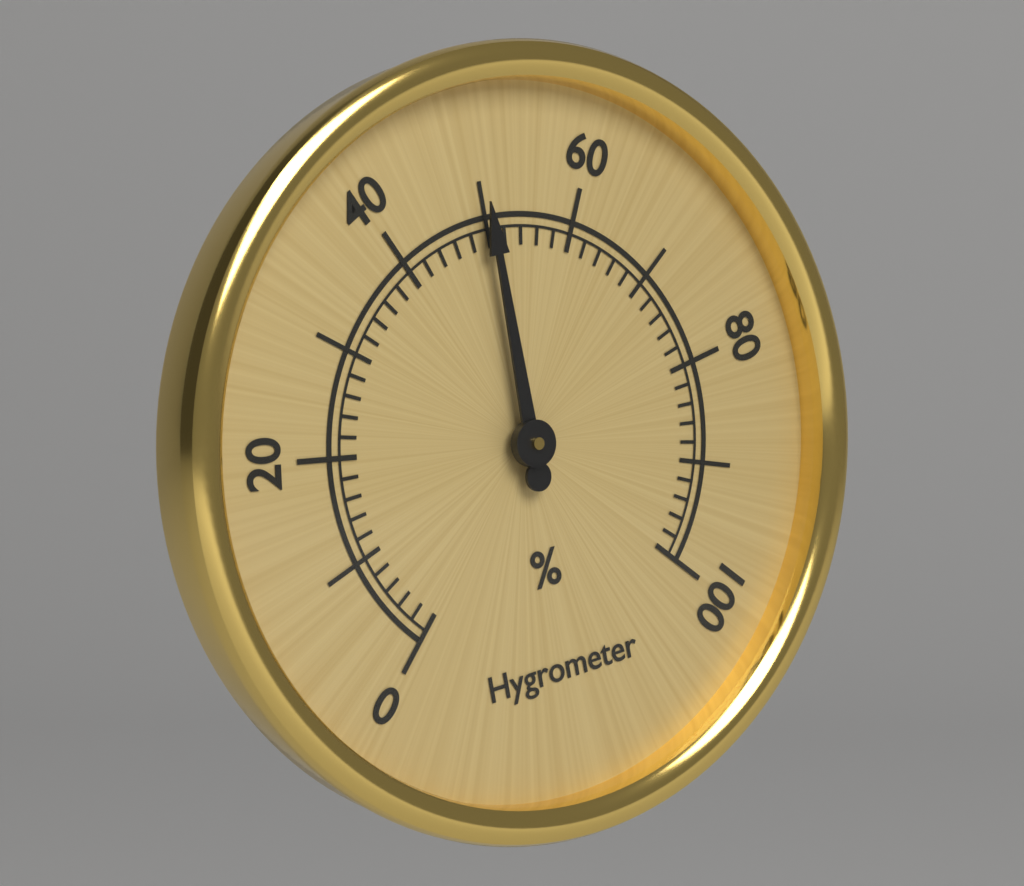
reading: 50 %
